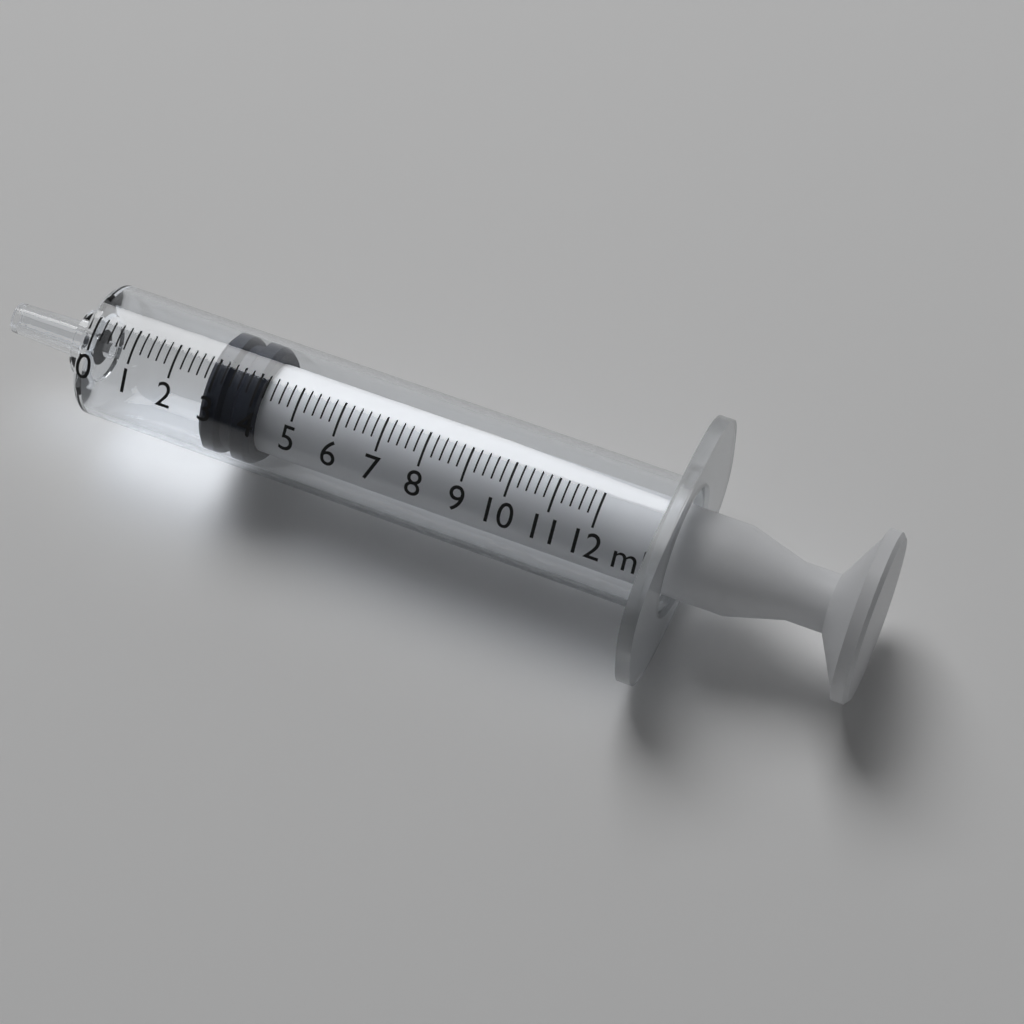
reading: 2.8 ml
